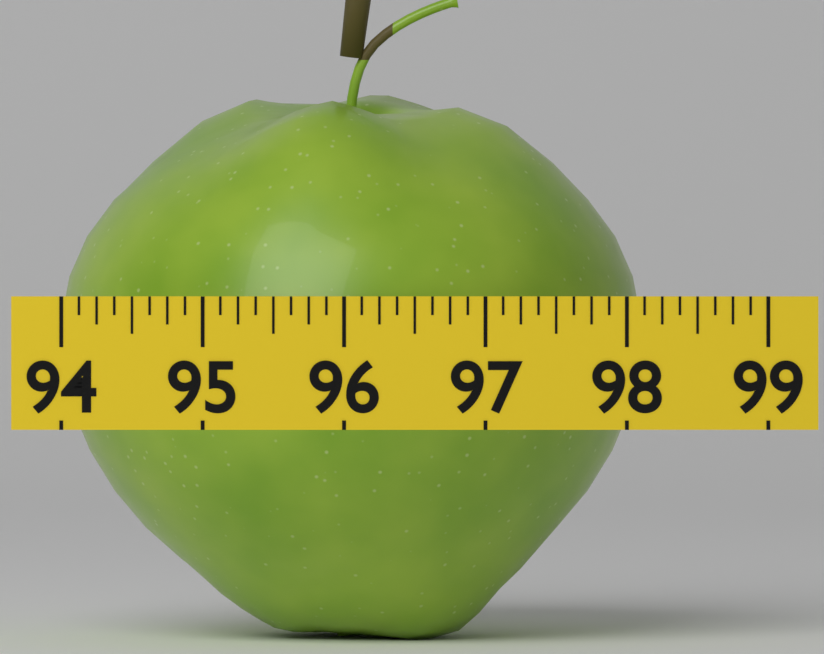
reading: 98.100 (no unit)
